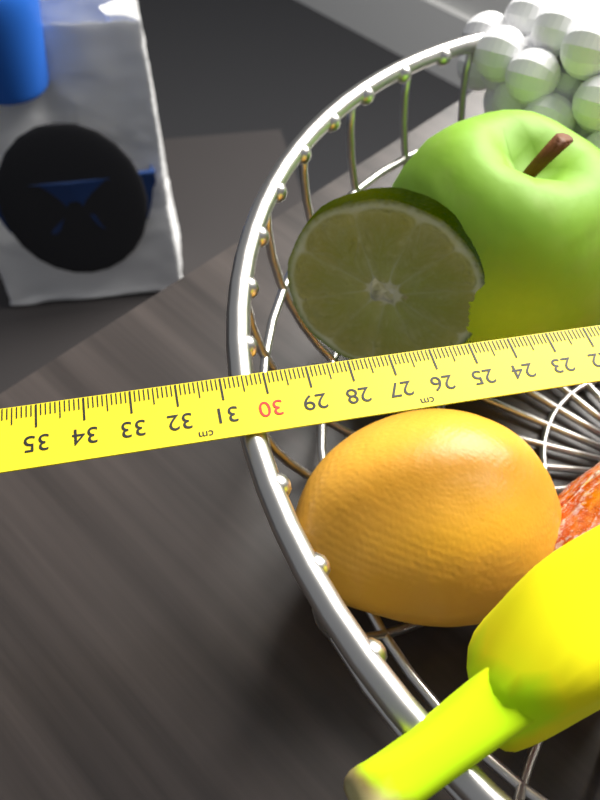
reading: 30.8 cm
